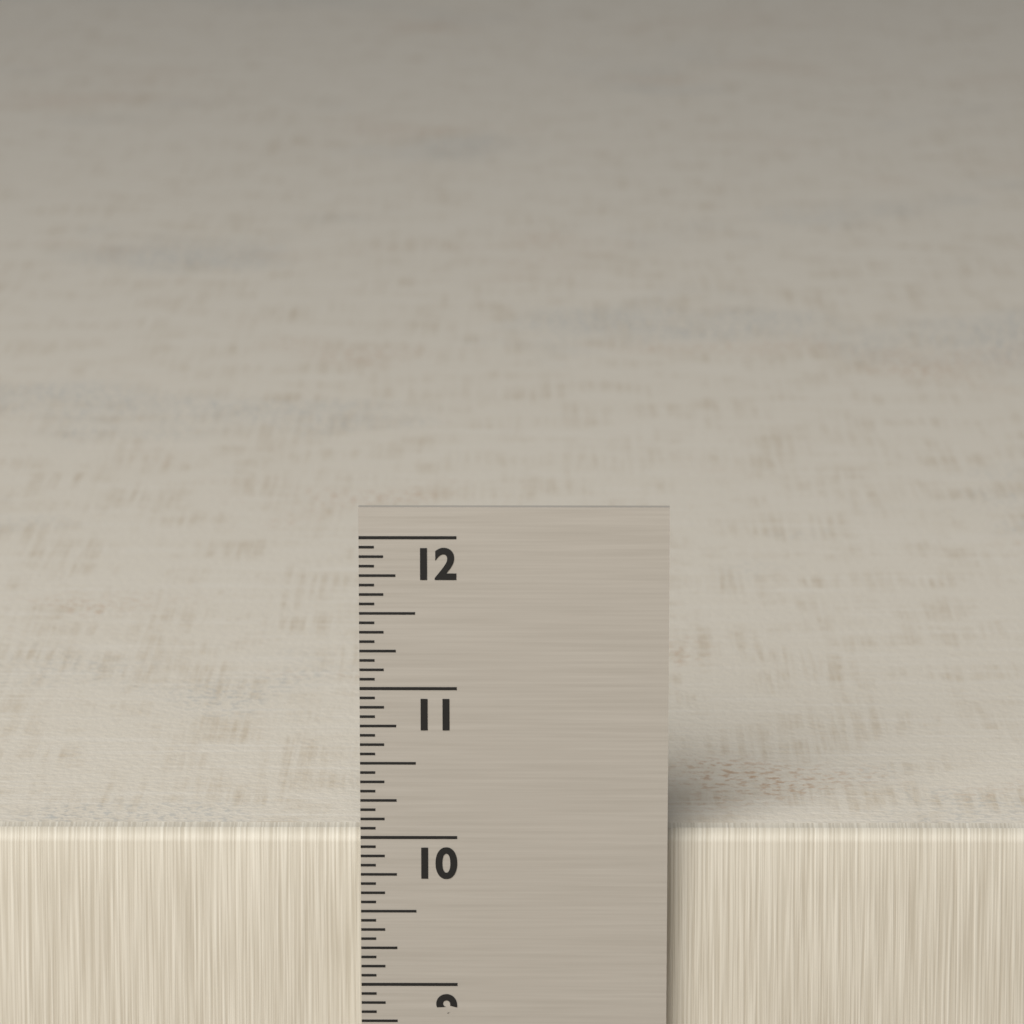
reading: 10.0000 in
